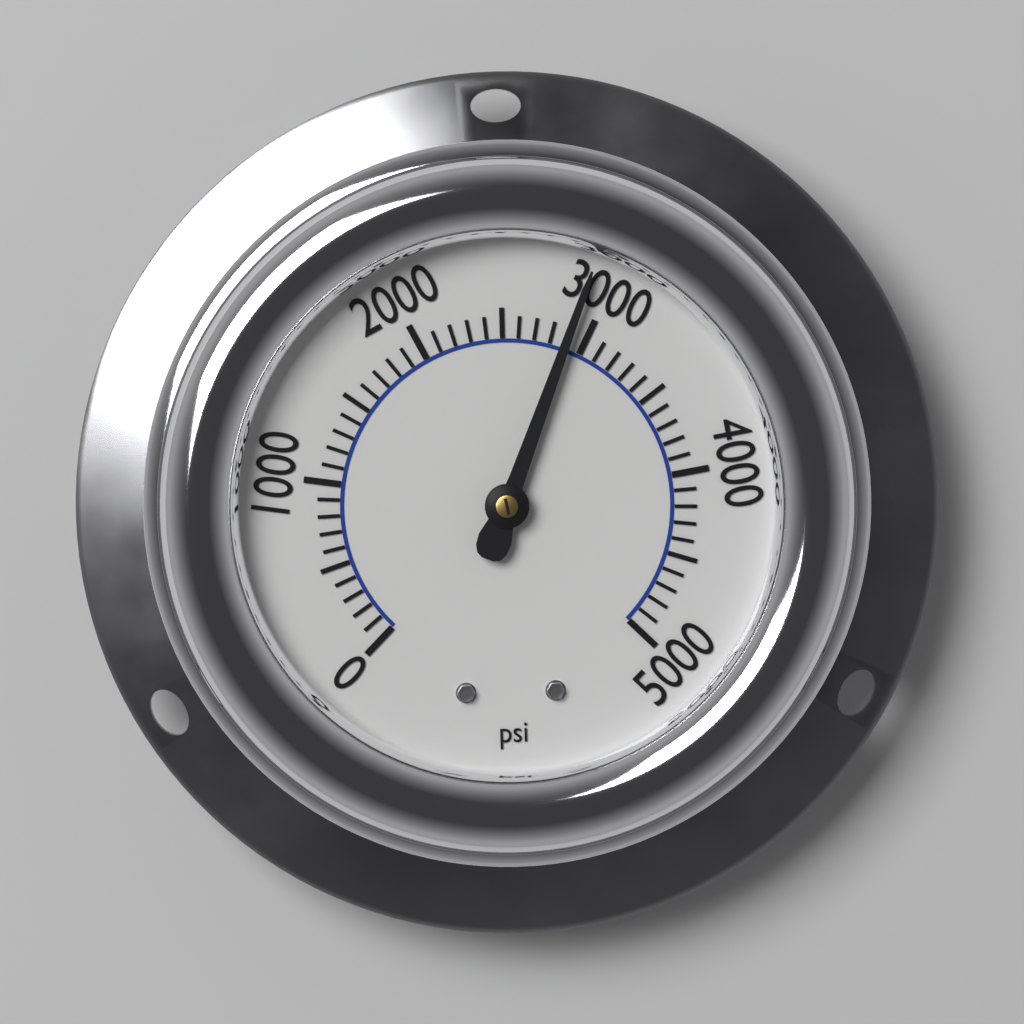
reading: 2900 psi
